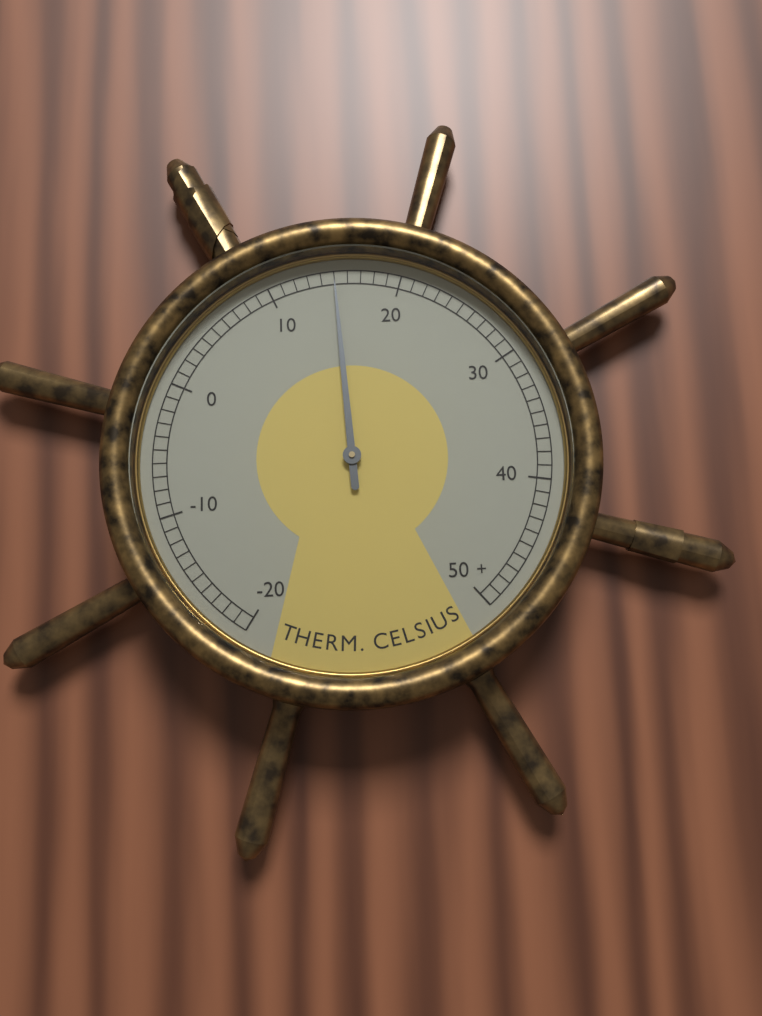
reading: 15 °C
